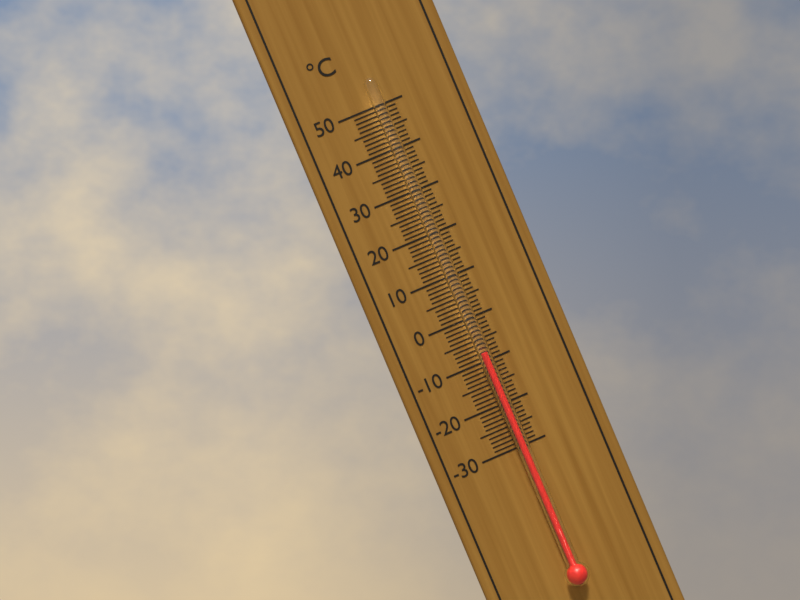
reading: -8 °C
